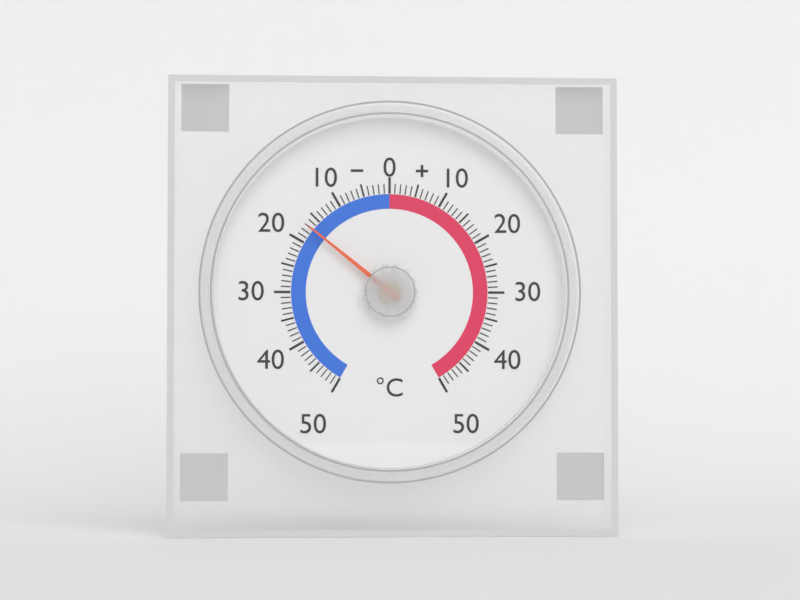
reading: -17 °C
